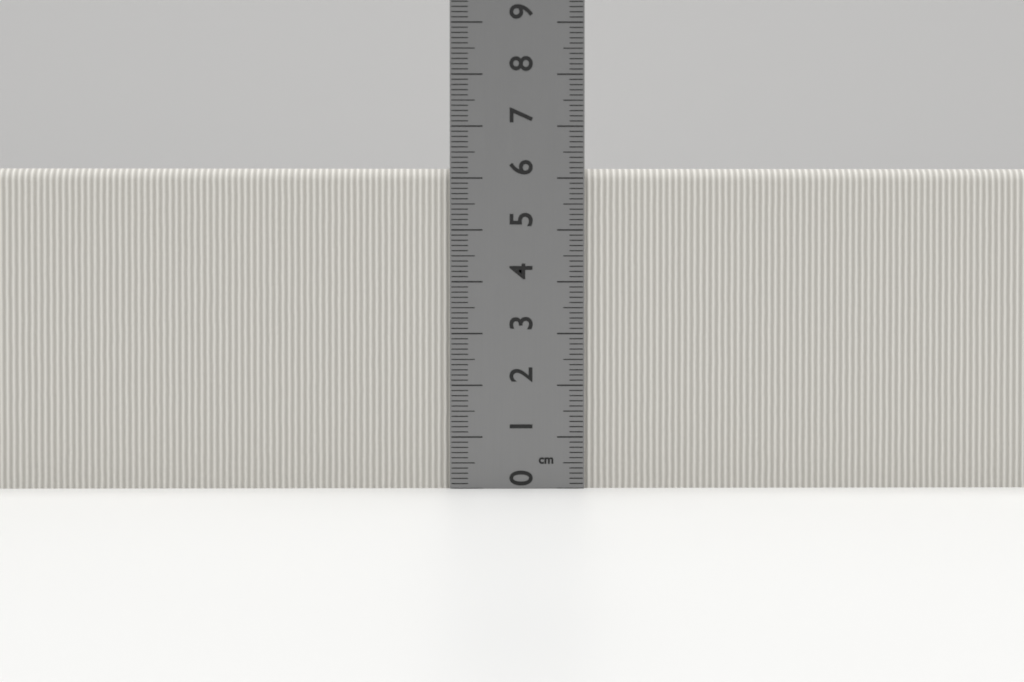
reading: 6.2 cm
